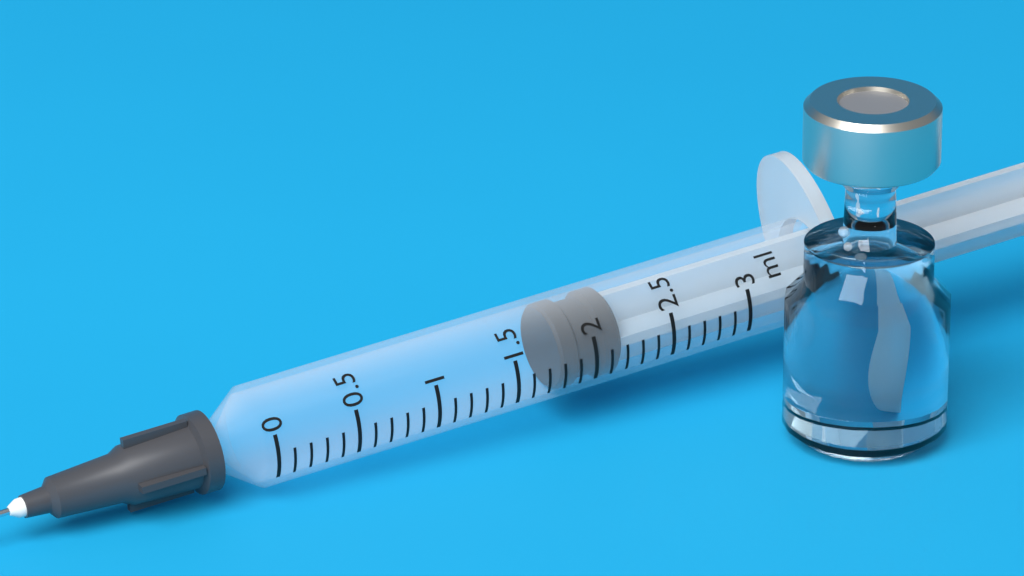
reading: 1.8 ml
